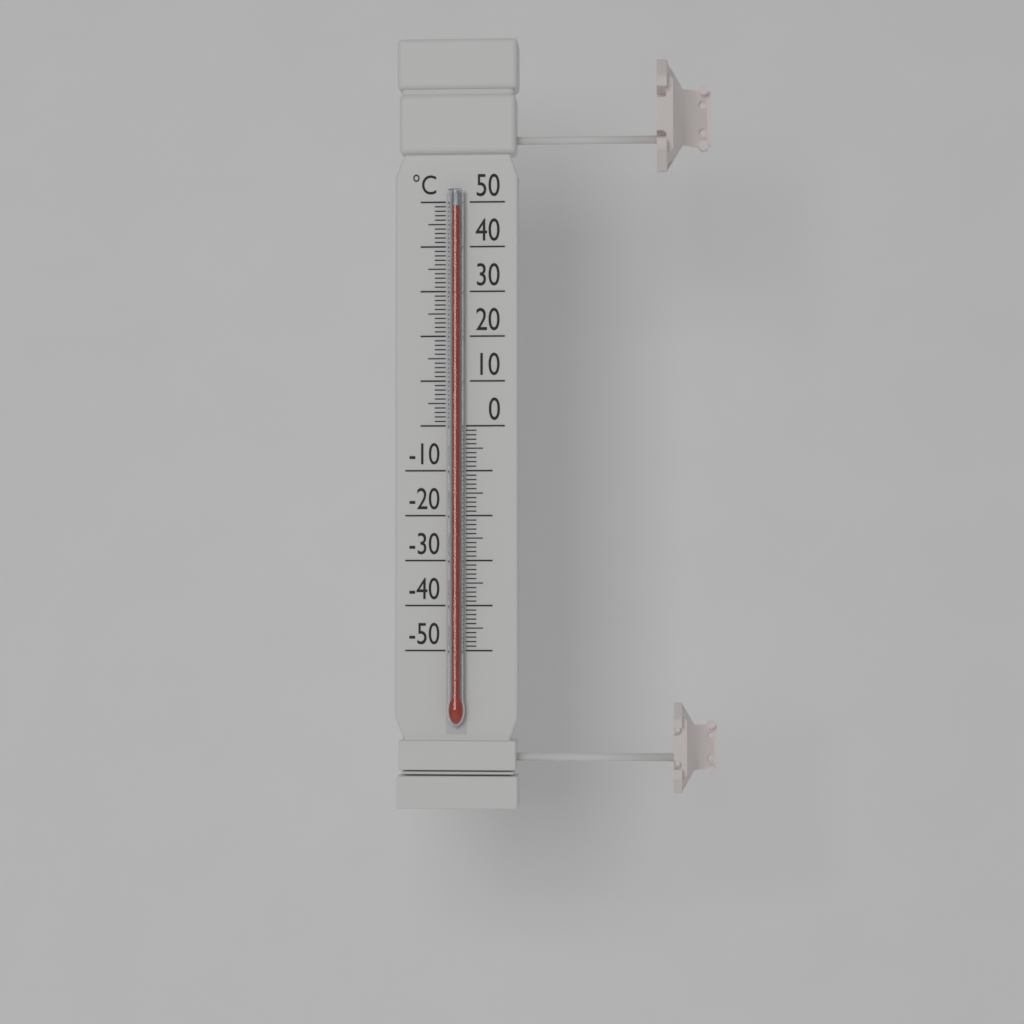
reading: 49 °C
